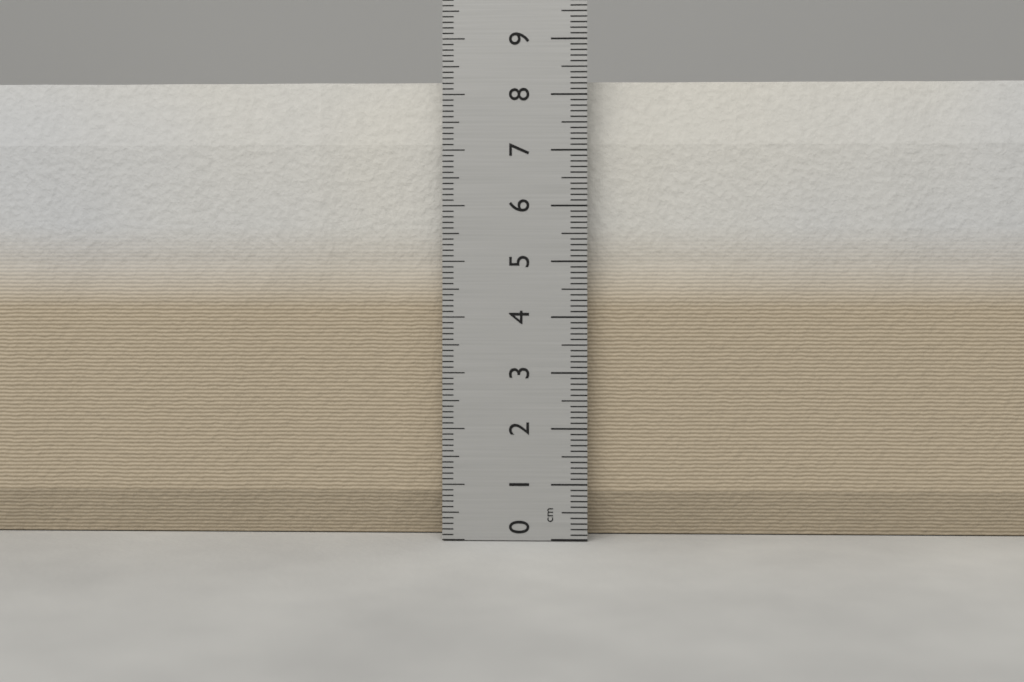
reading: 8.3 cm
